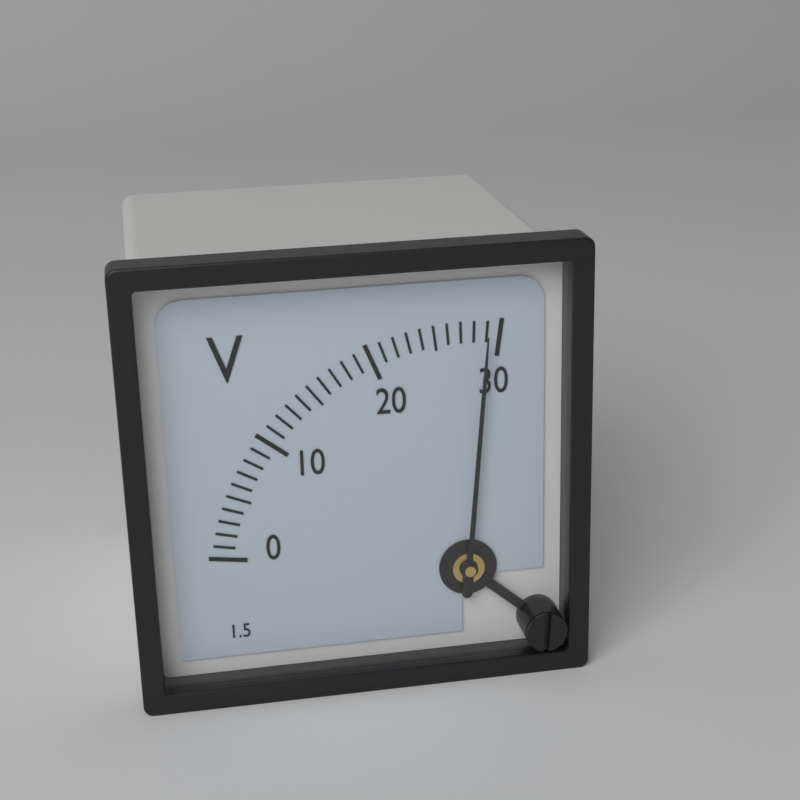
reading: 29 V
